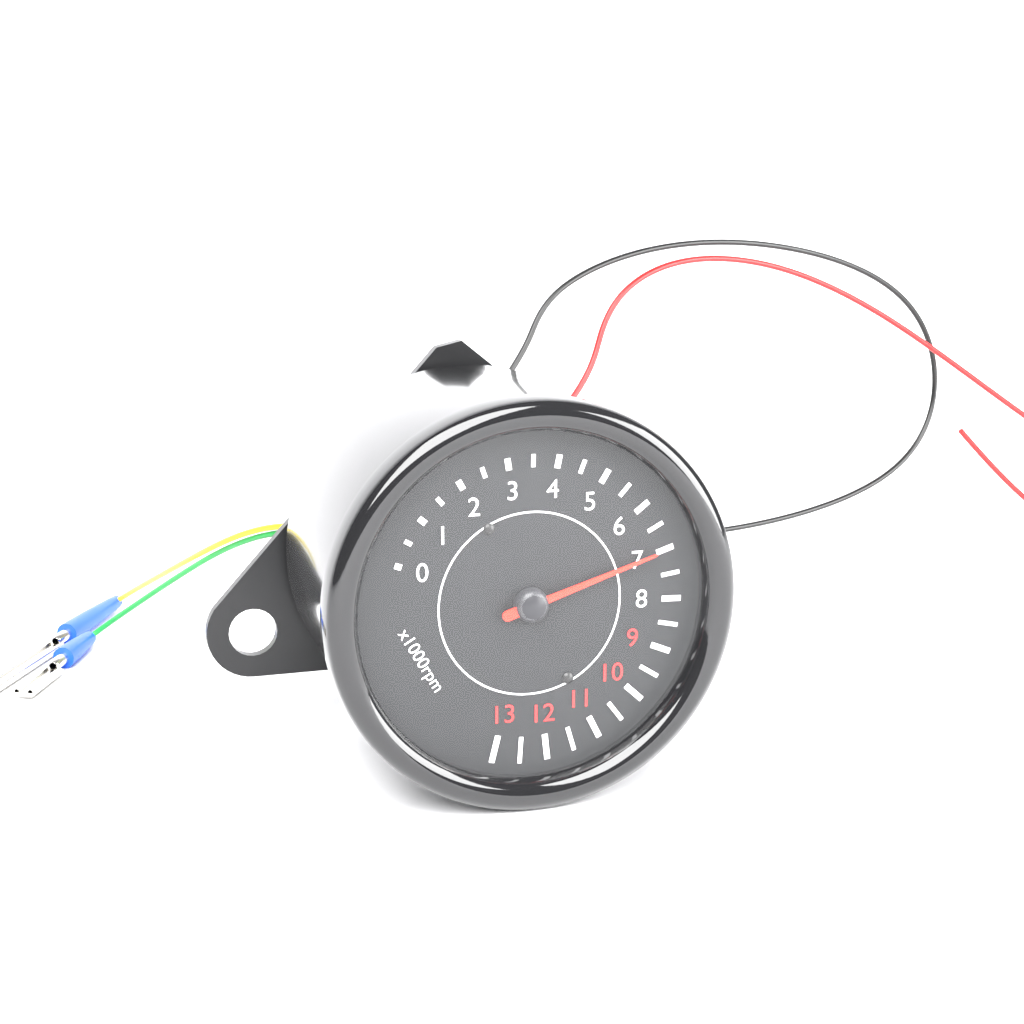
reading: 7.0 x1000rpm
